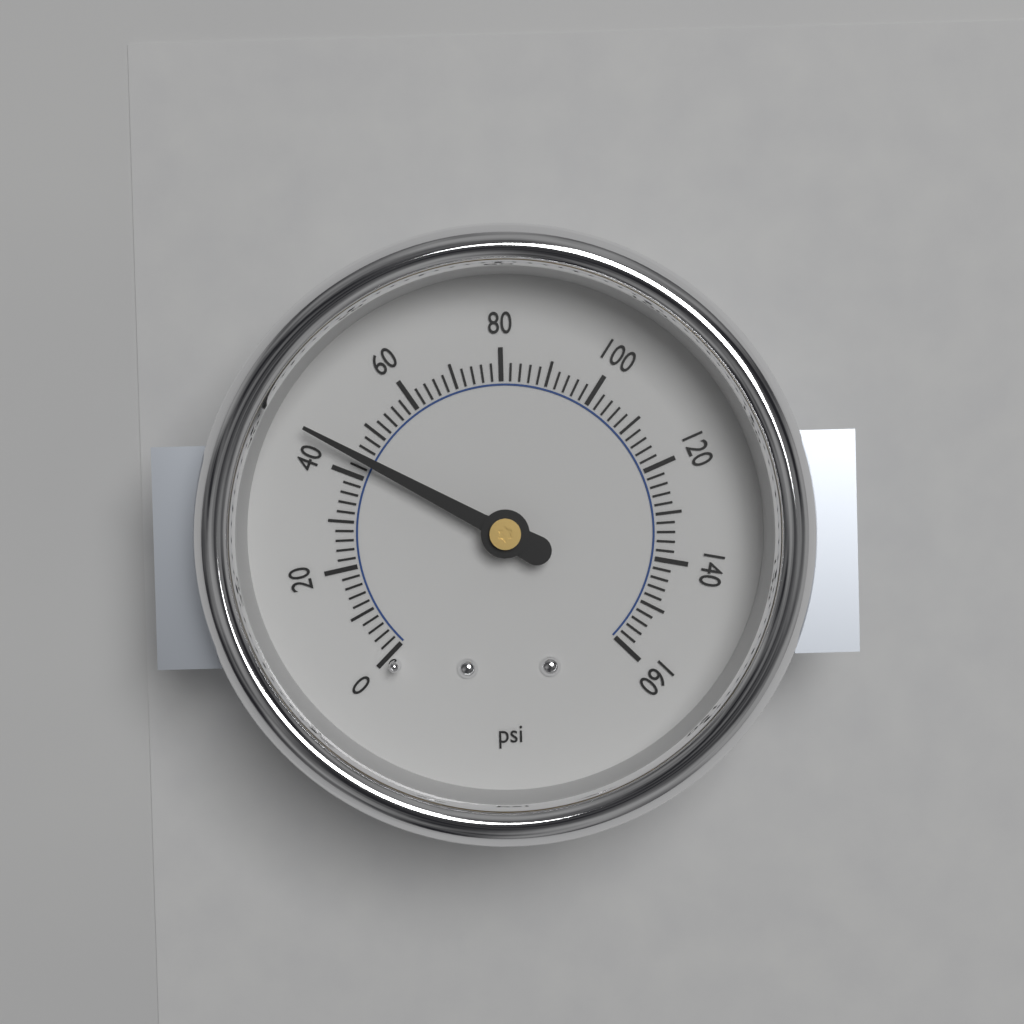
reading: 44 psi
